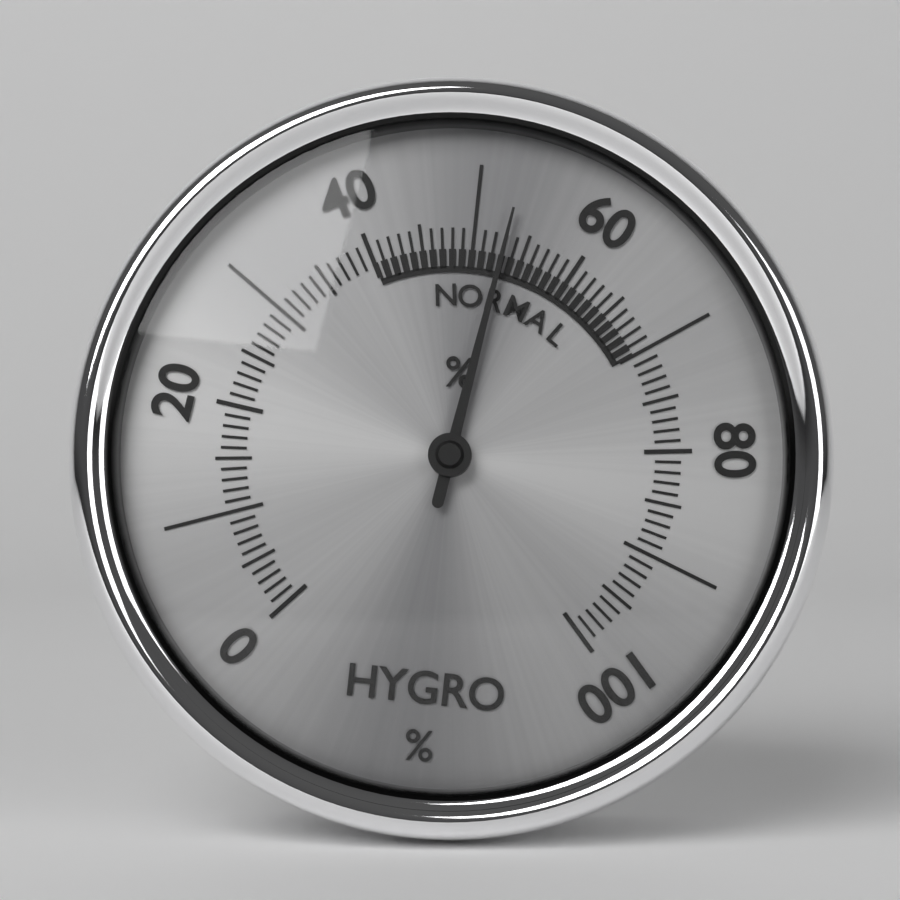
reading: 53 %
